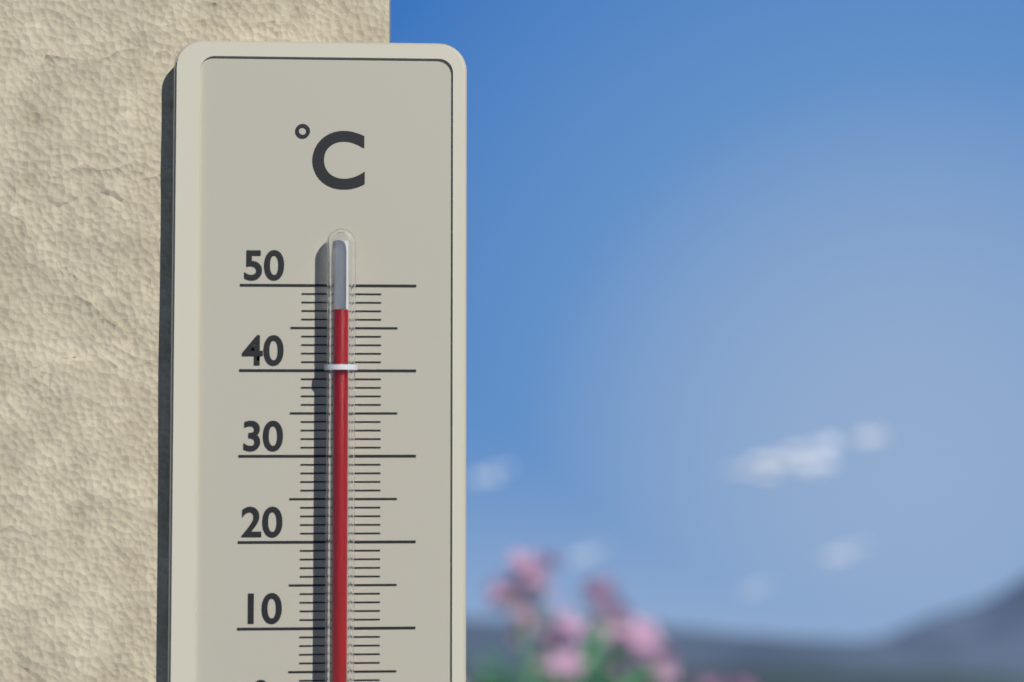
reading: 47 °C
